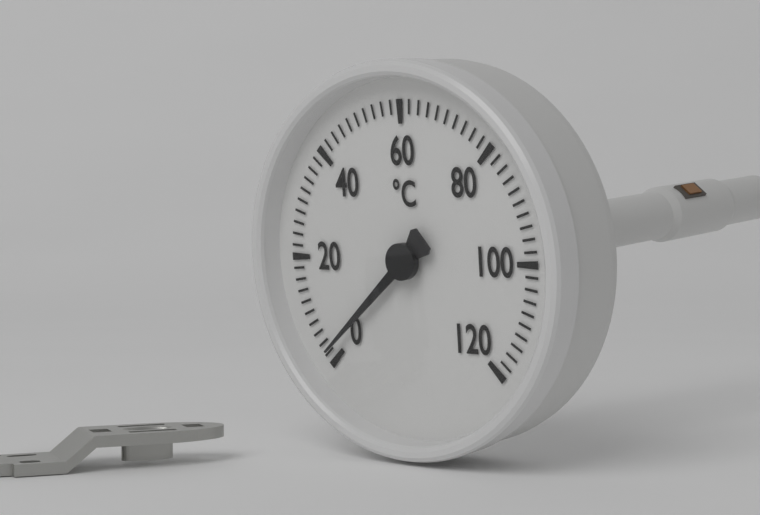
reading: 2 °C
